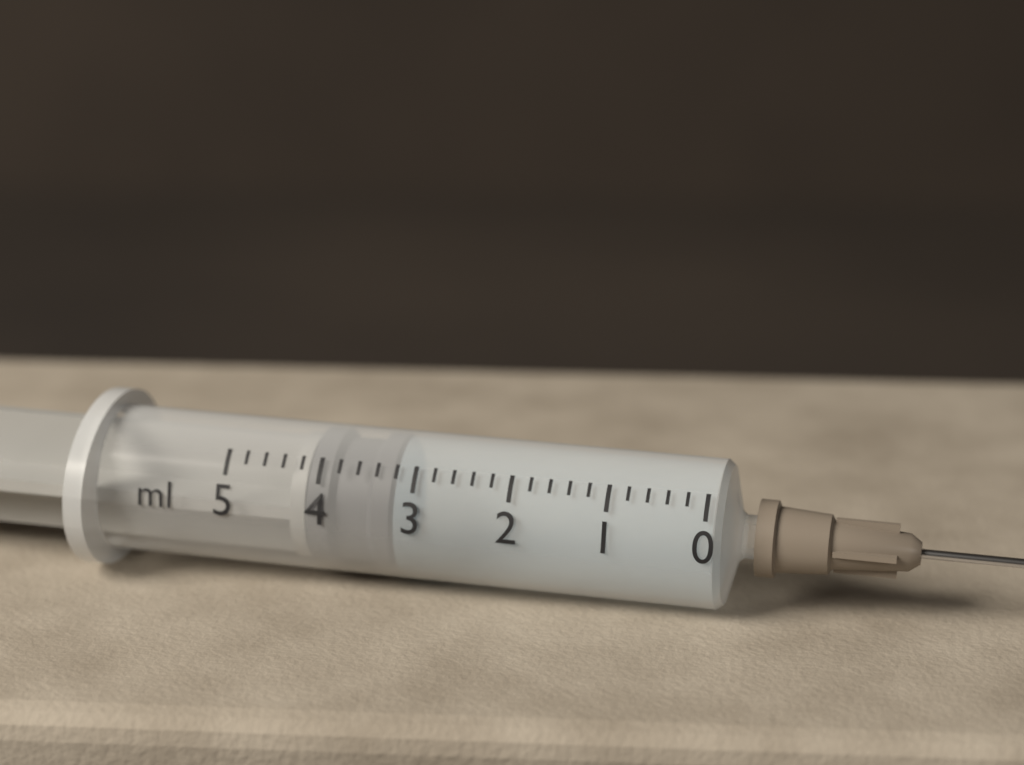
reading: 3.2 ml
